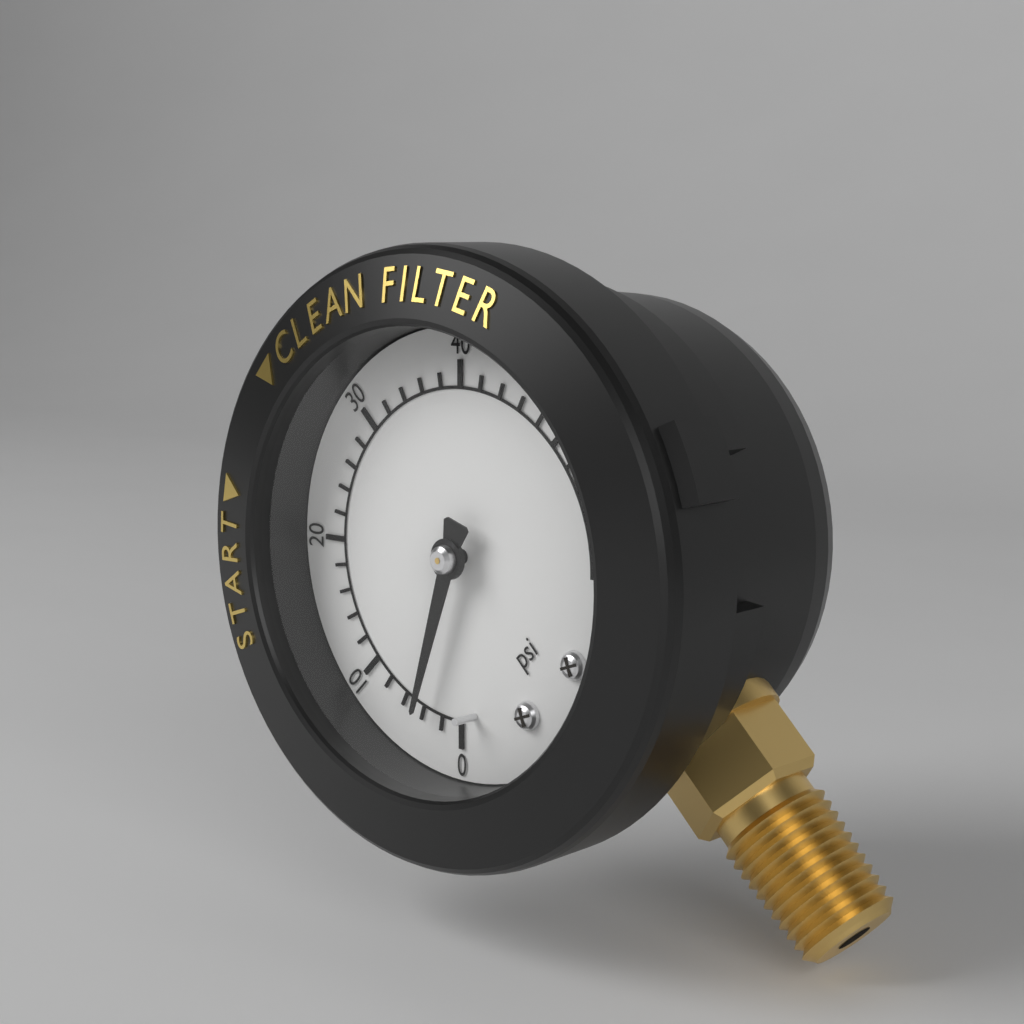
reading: 4 psi
